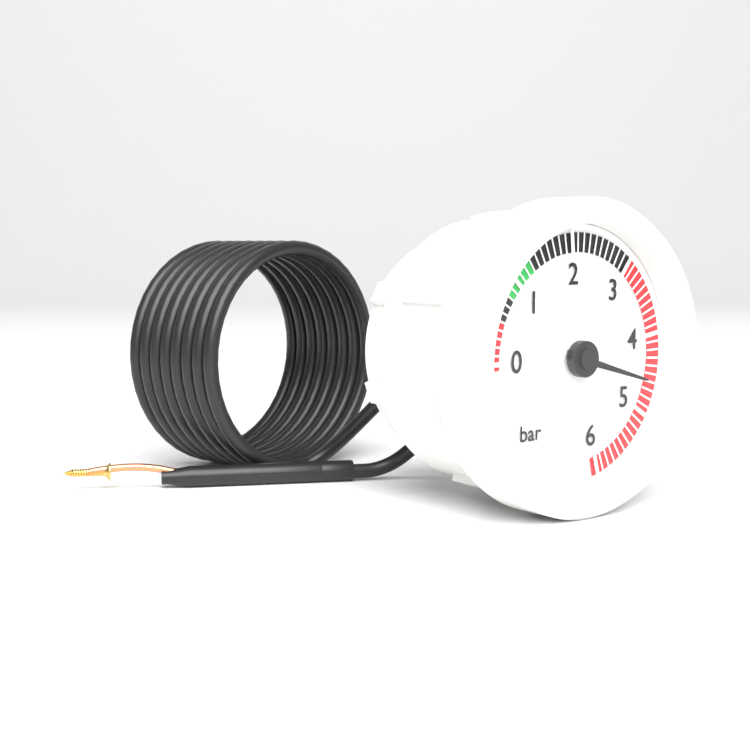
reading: 4.6 bar
